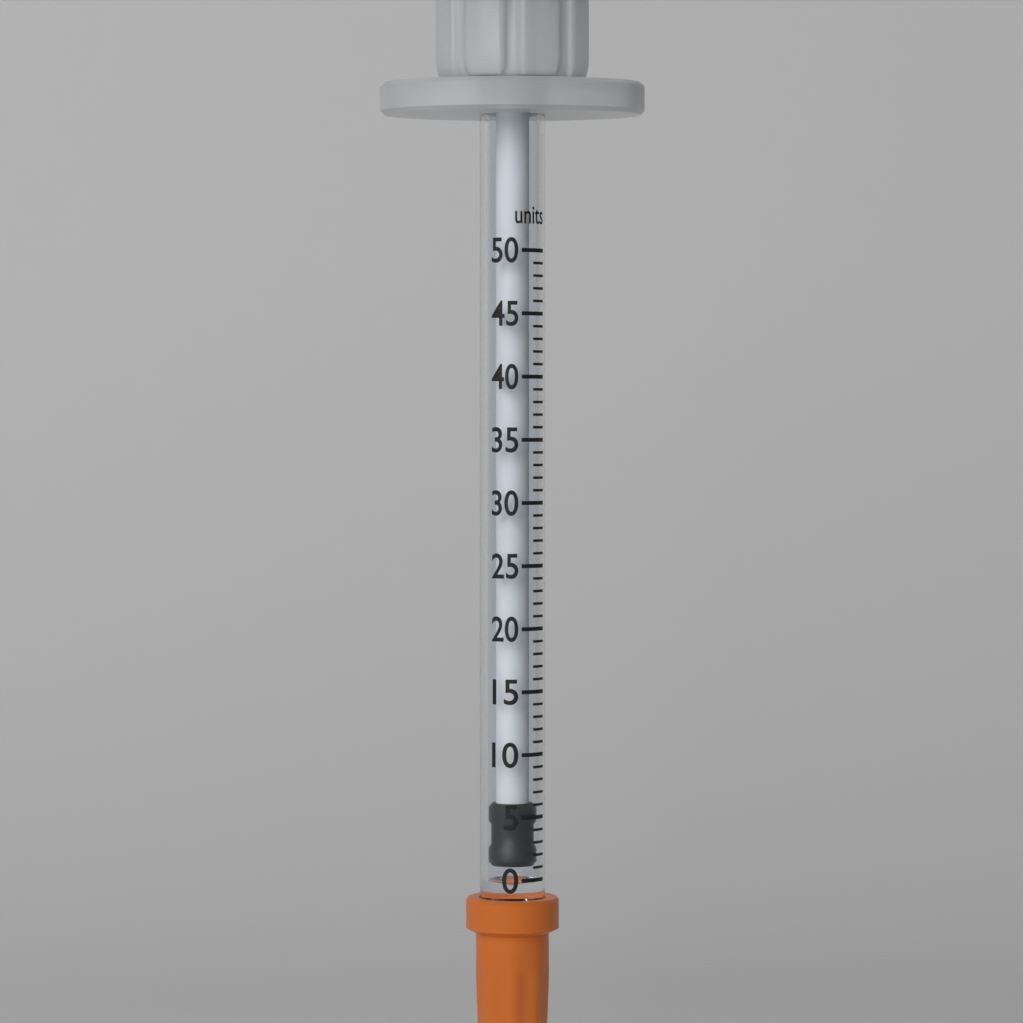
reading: 1 units
